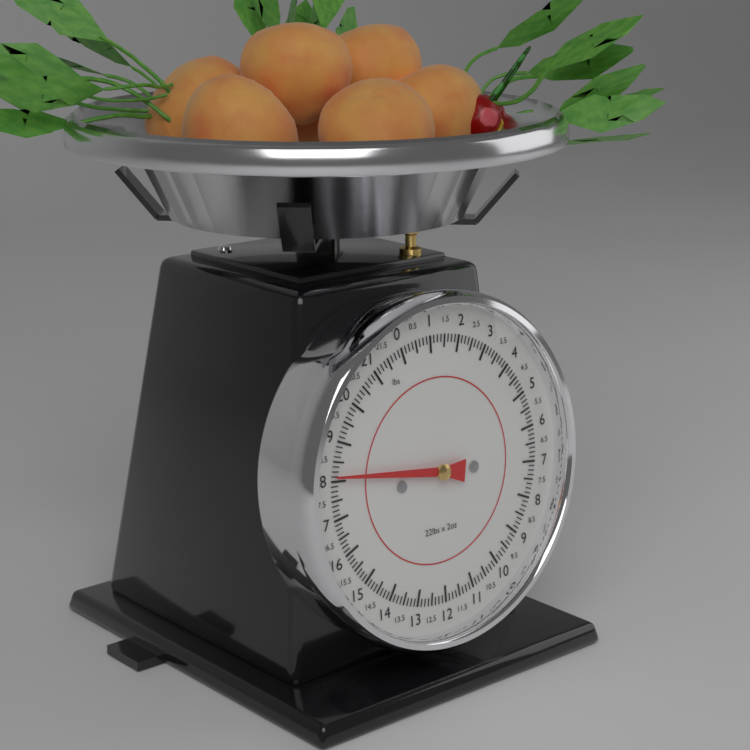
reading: 18.125 lbs
